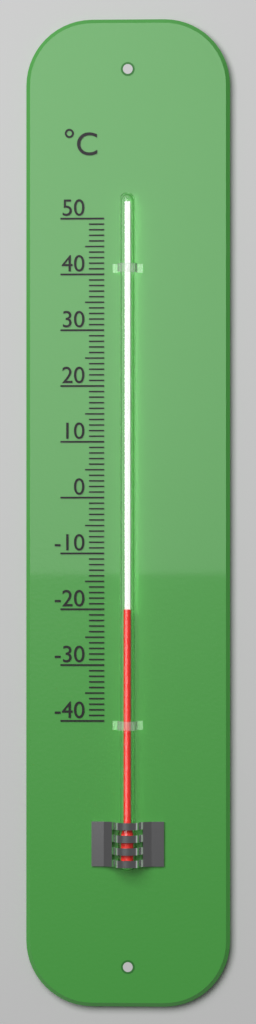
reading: -20 °C
